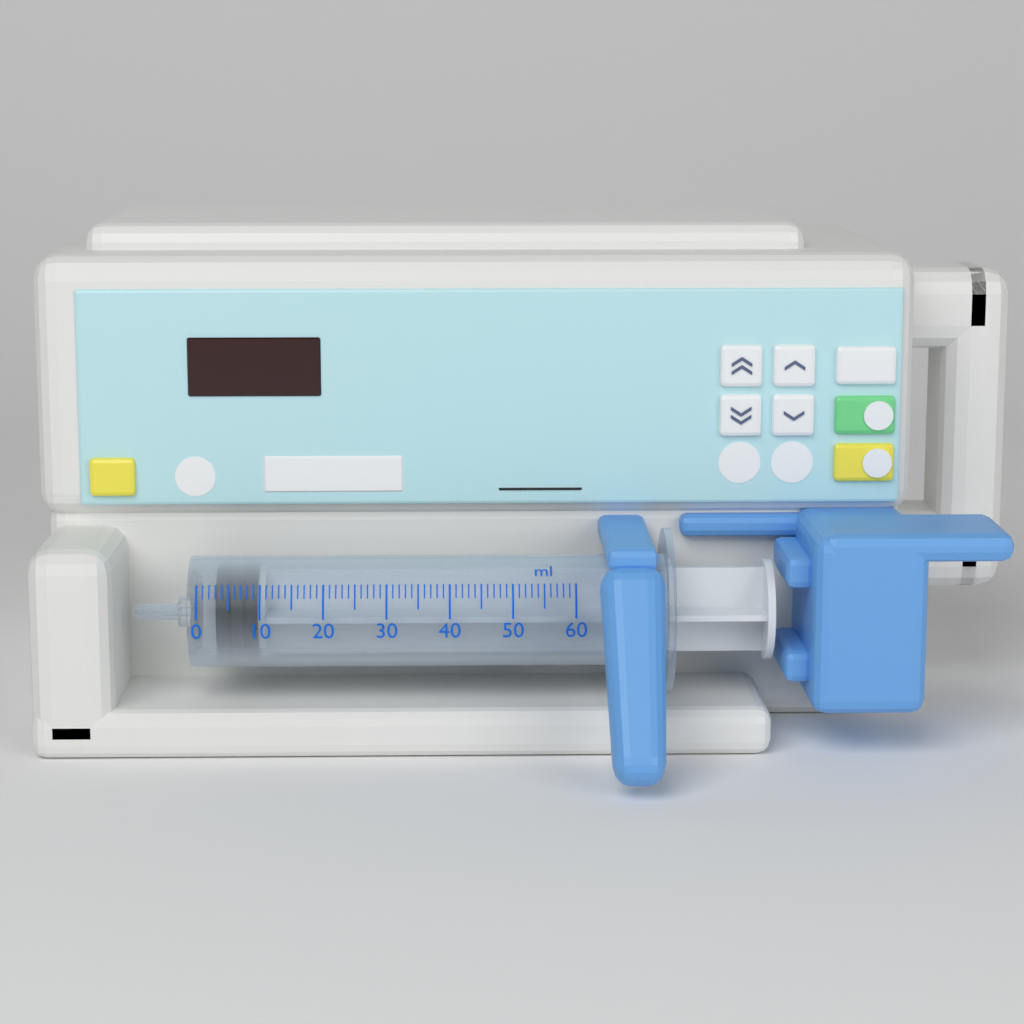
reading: 3 ml
